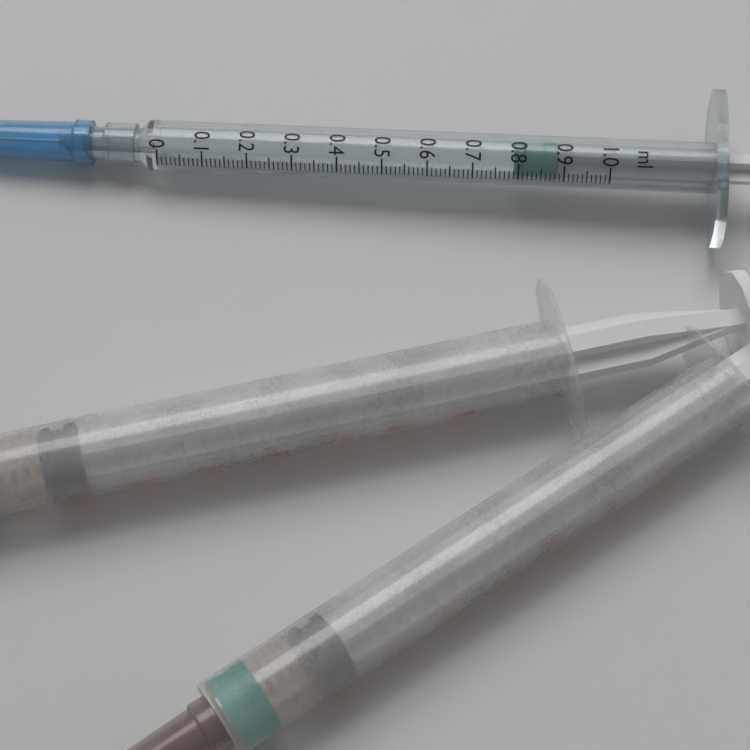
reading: 0.79 ml
